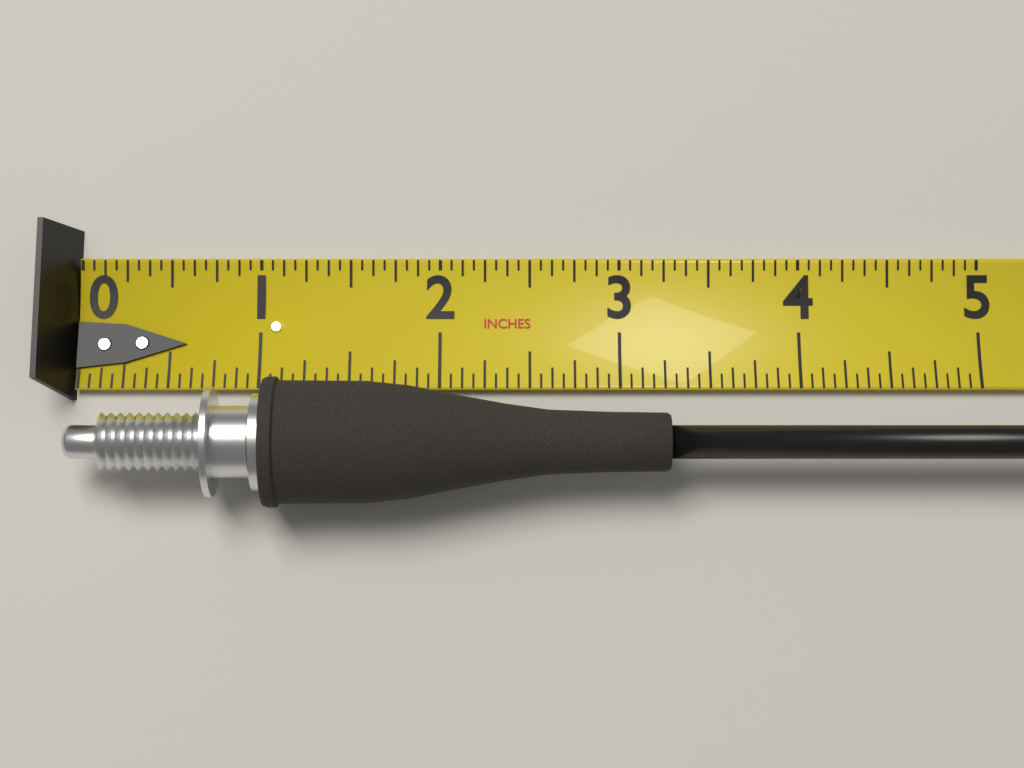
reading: 3.2500 in
